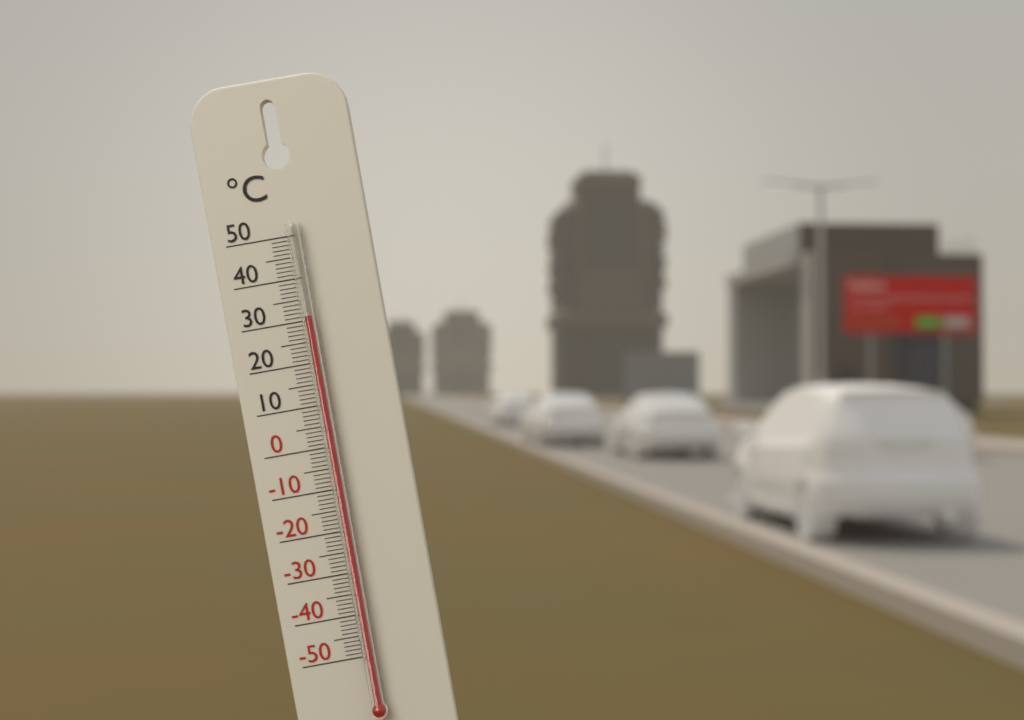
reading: 31 °C
